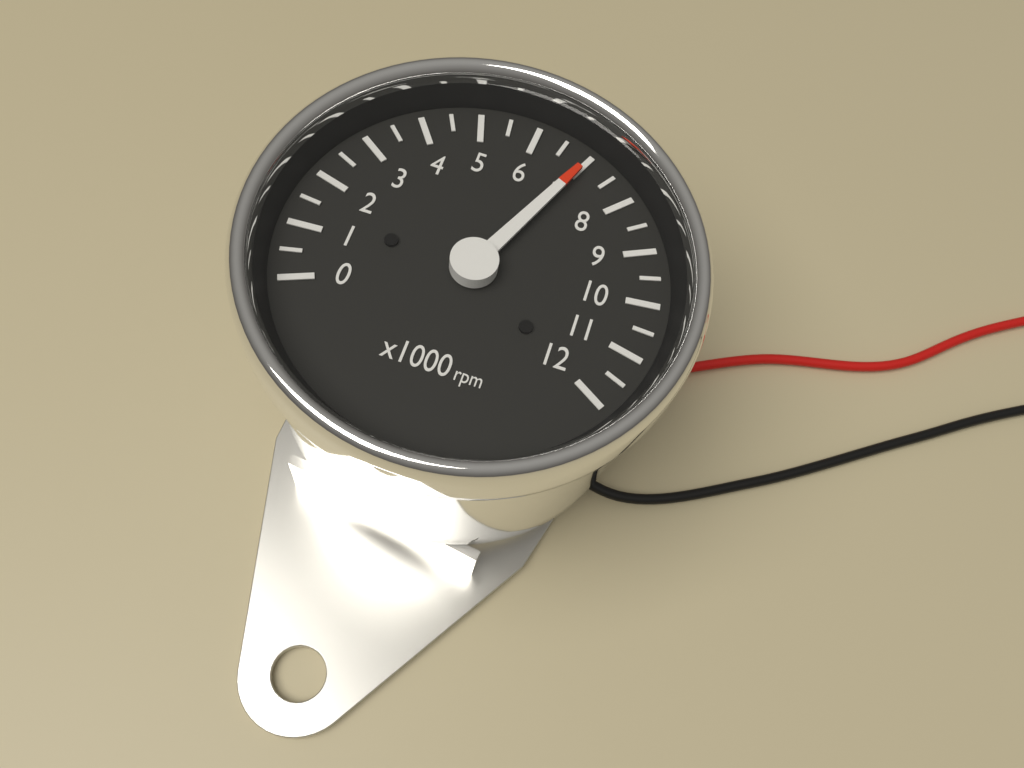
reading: 7000 rpm
